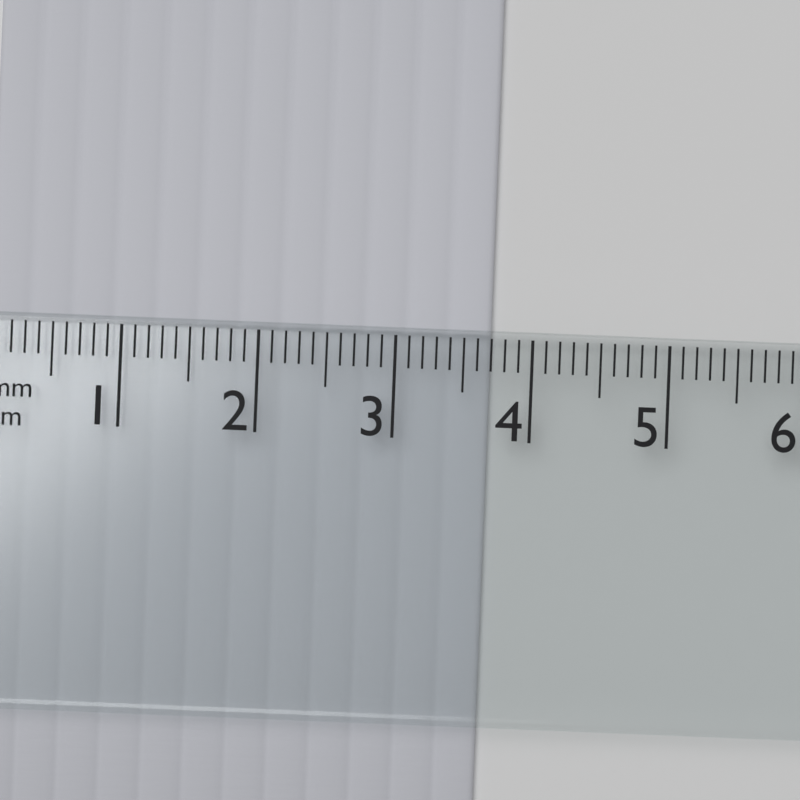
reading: 3.7 cm
